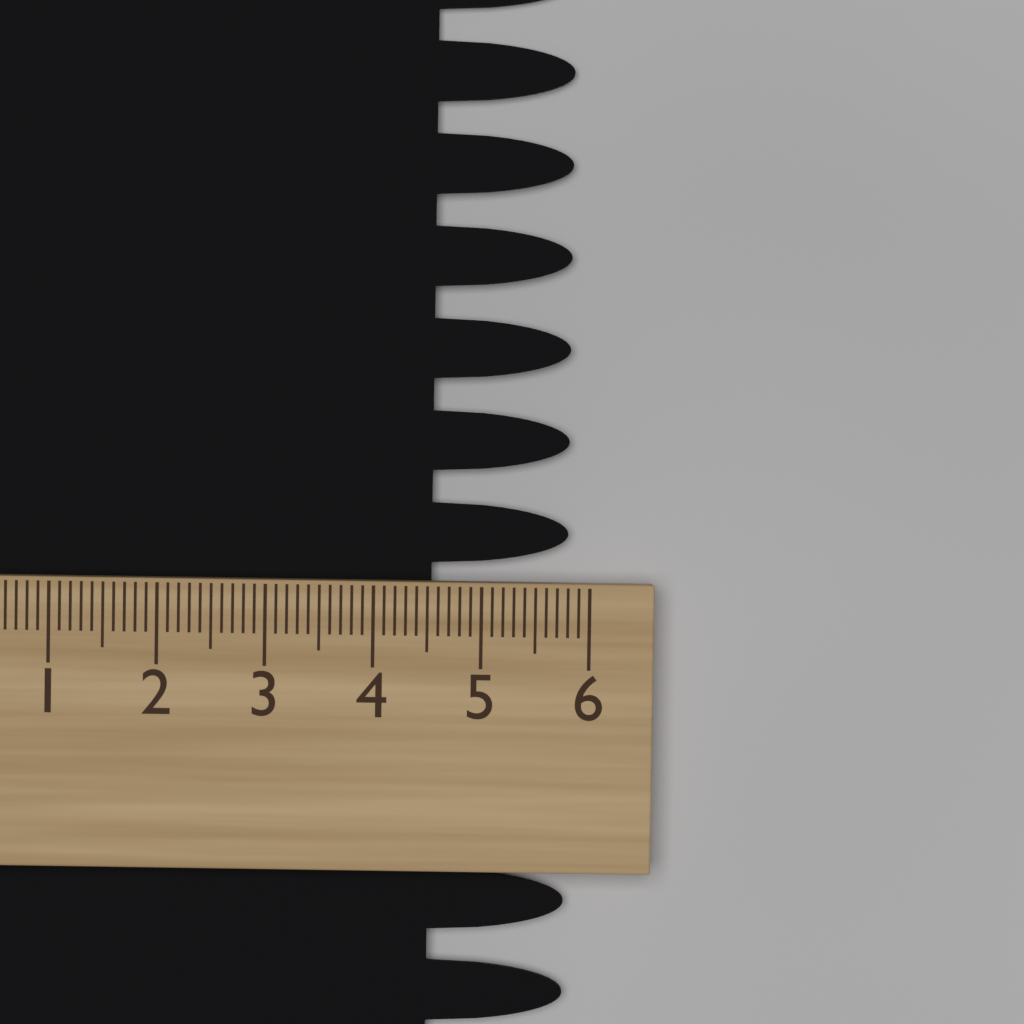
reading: 5.8 (no unit)
